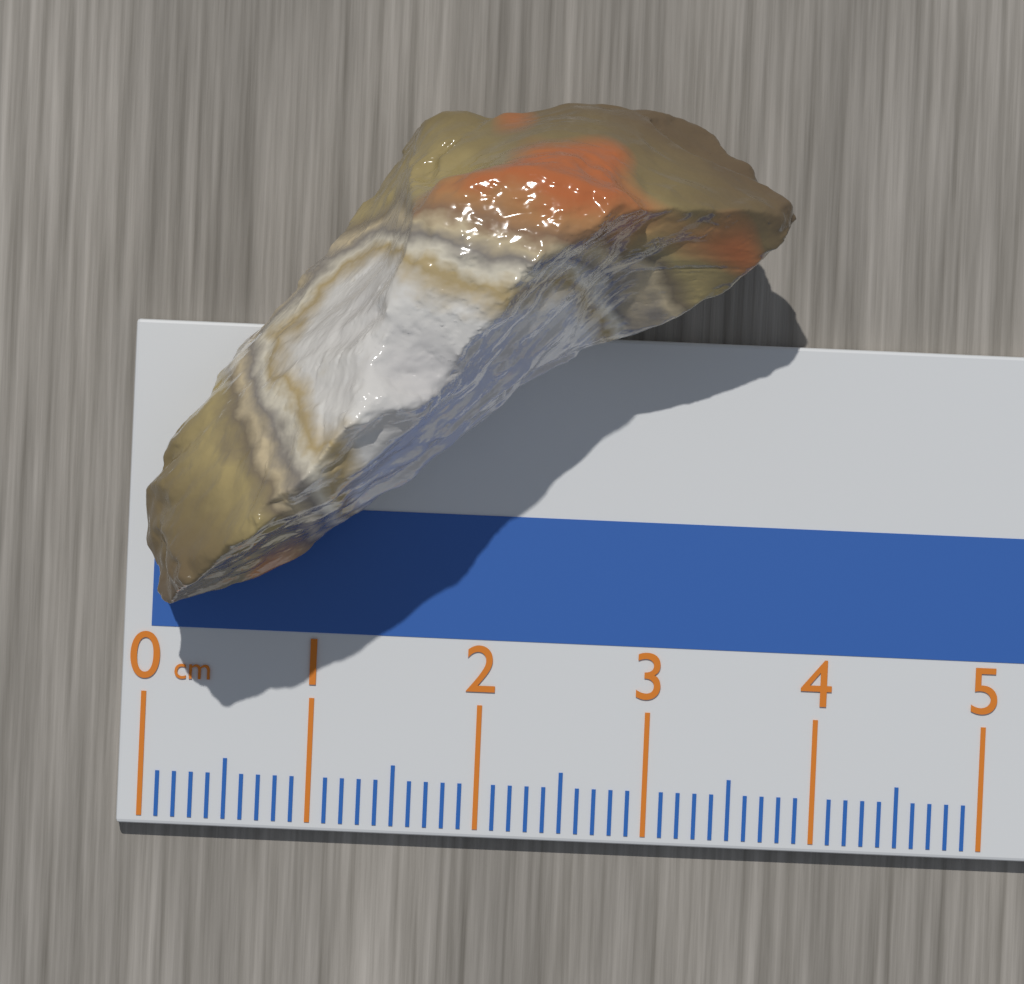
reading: 3.7 cm
